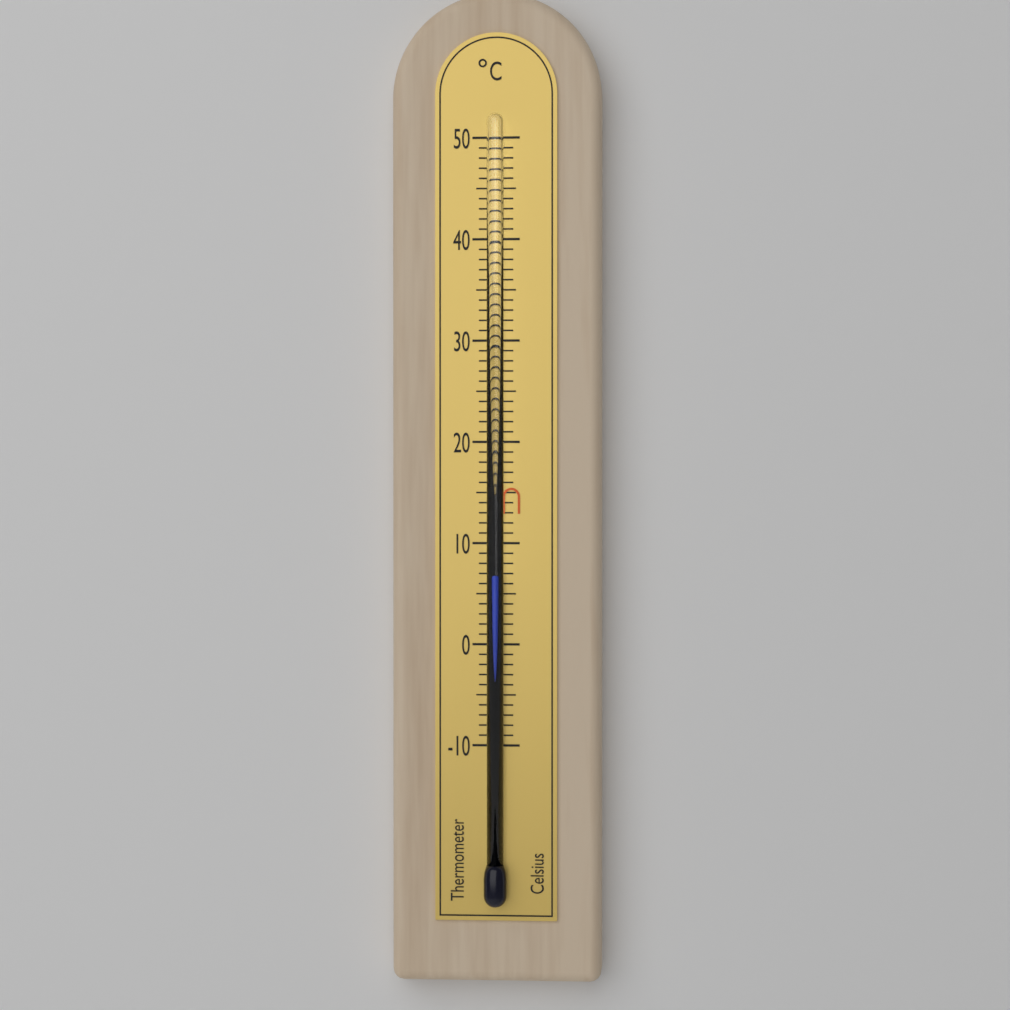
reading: 7 °C
